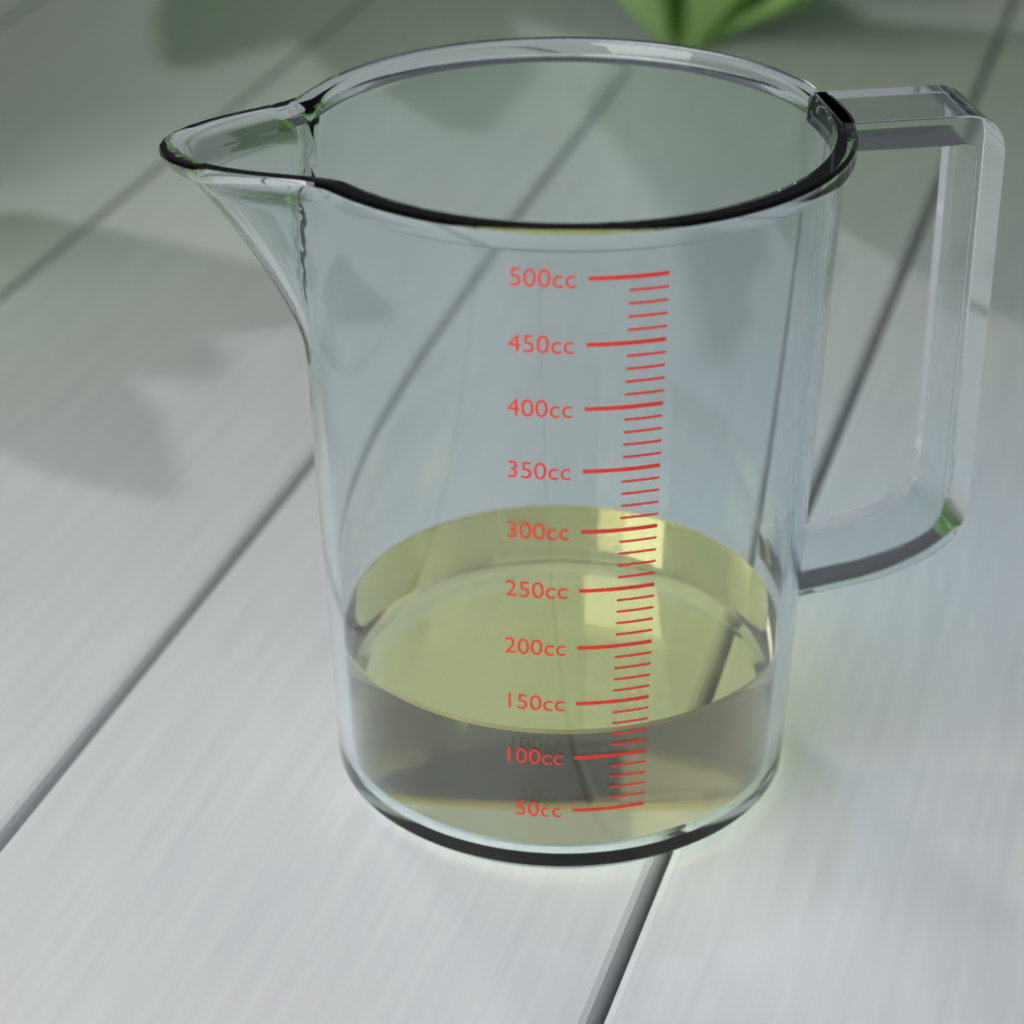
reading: 120 cc
